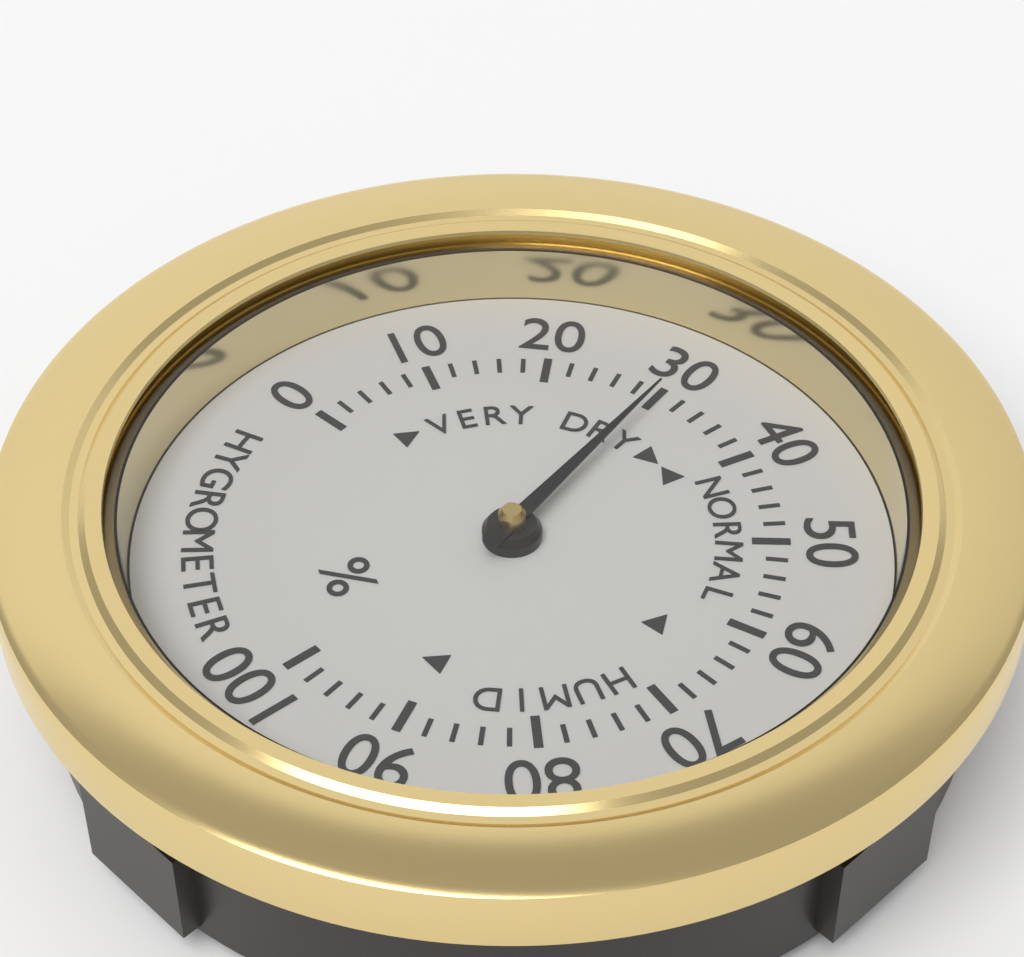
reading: 30 %
